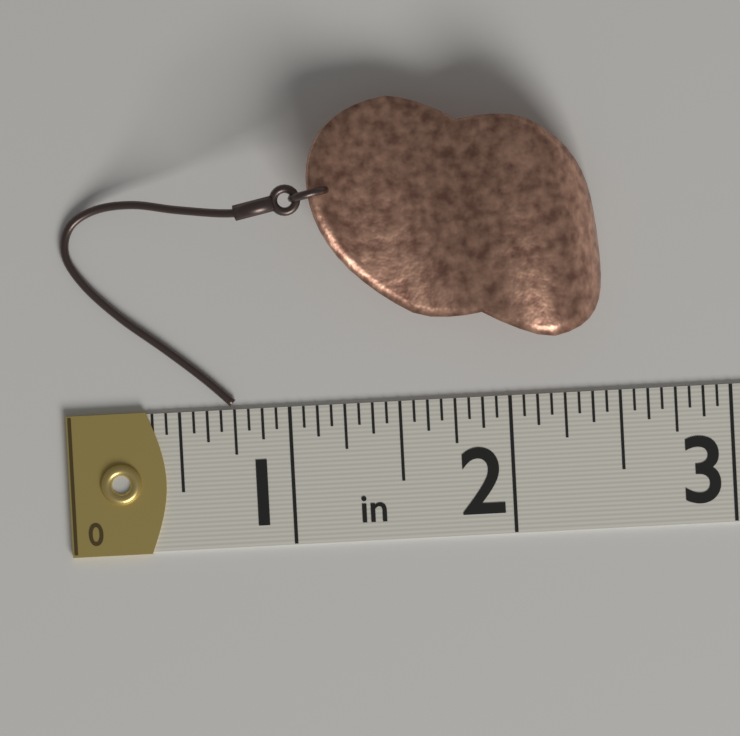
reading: 2.4375 in
